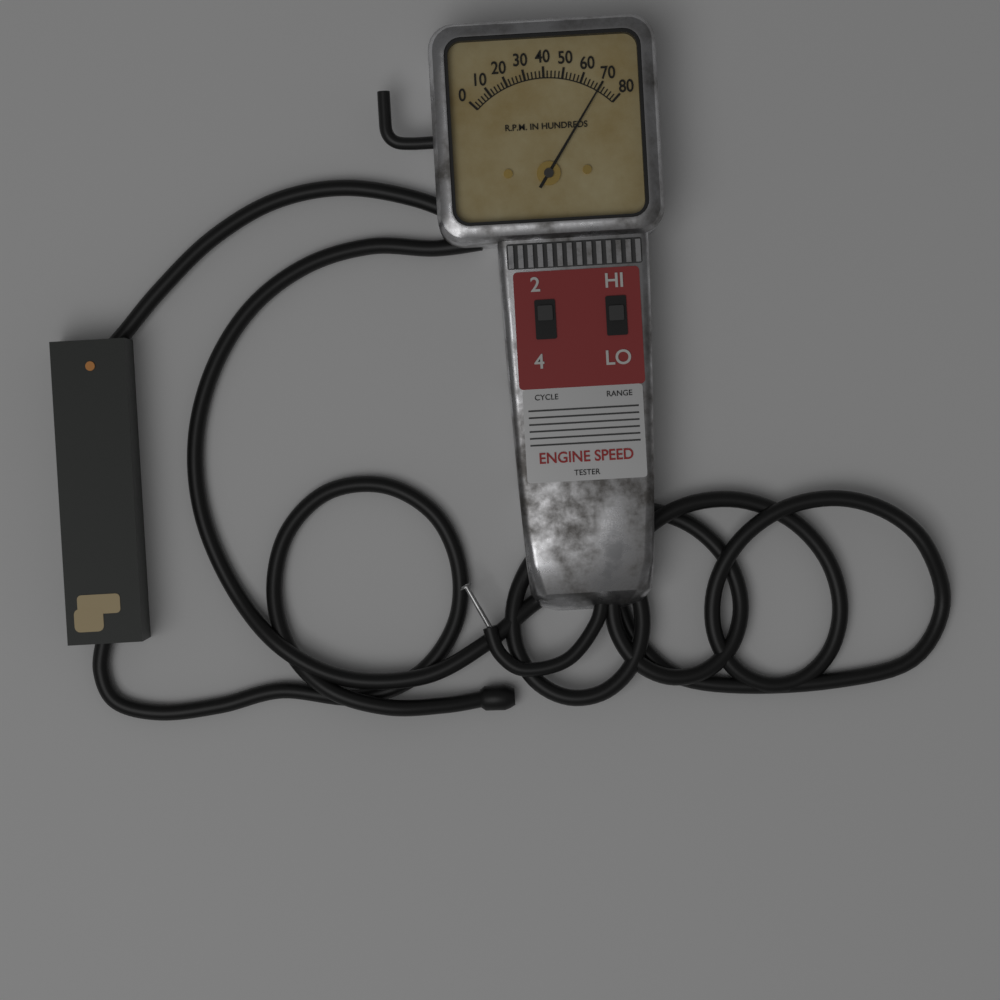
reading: 7000 RPM
